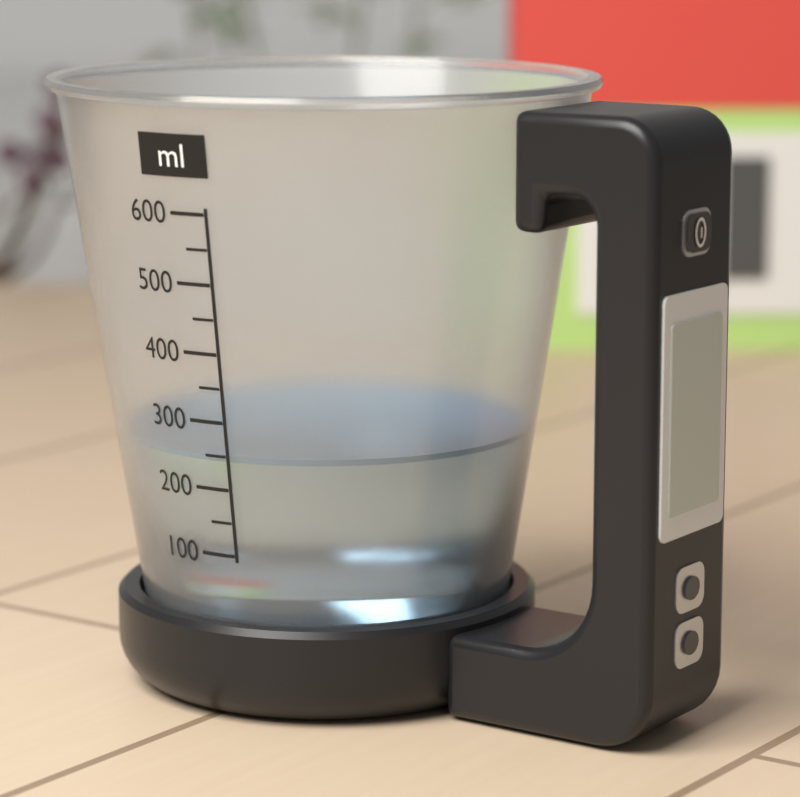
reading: 250 ml
